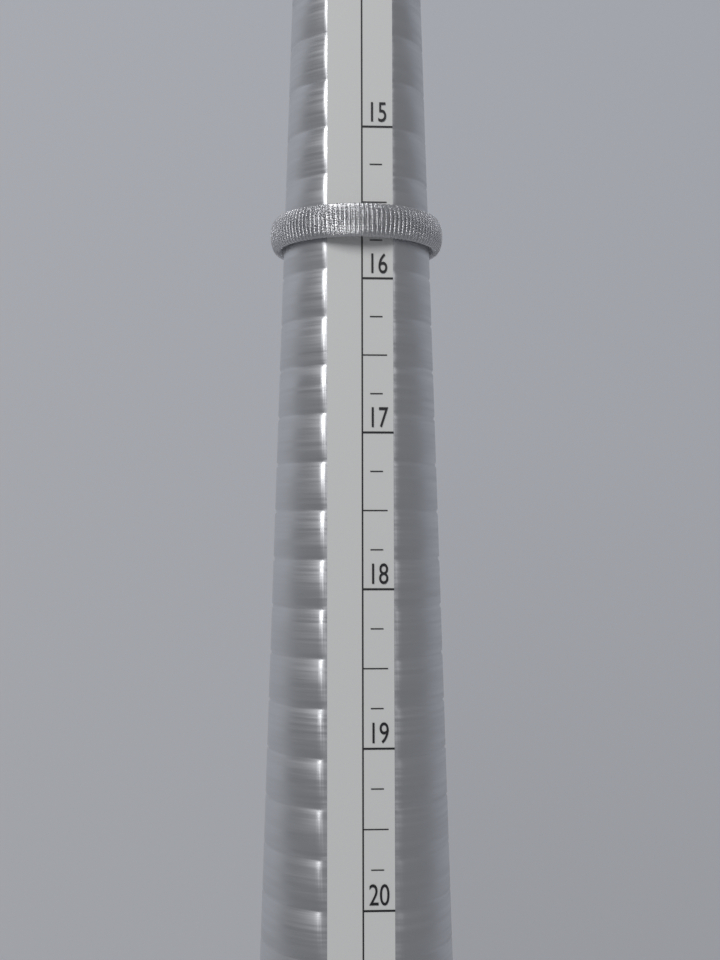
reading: 15.75 (no unit)
